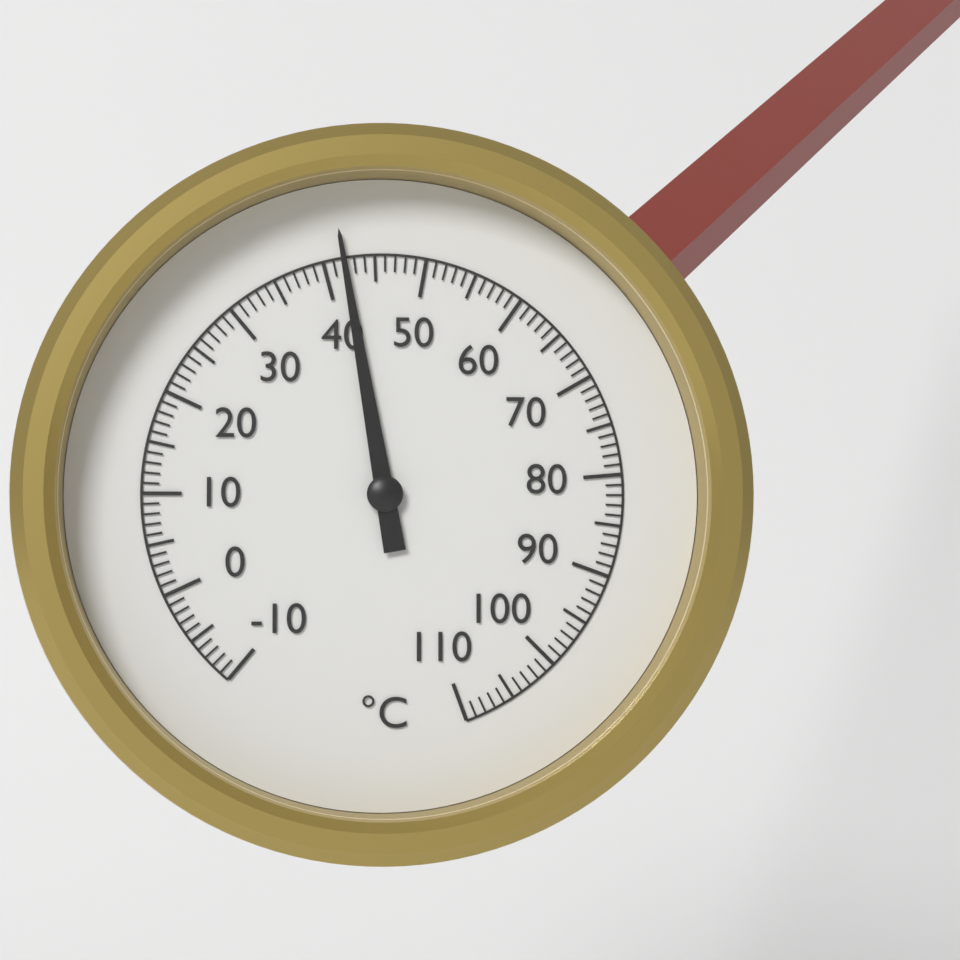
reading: 42 °C
